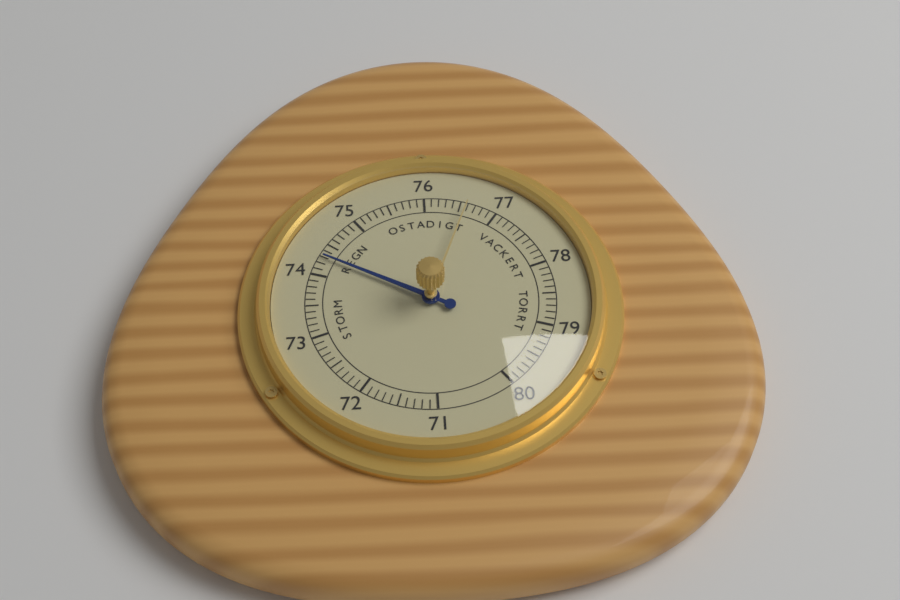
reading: 74.3 (no unit)
